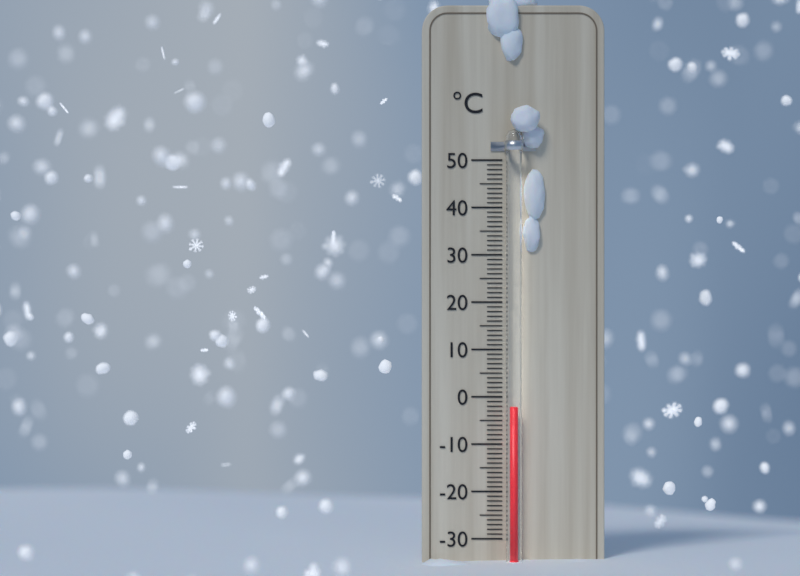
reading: -2 °C
